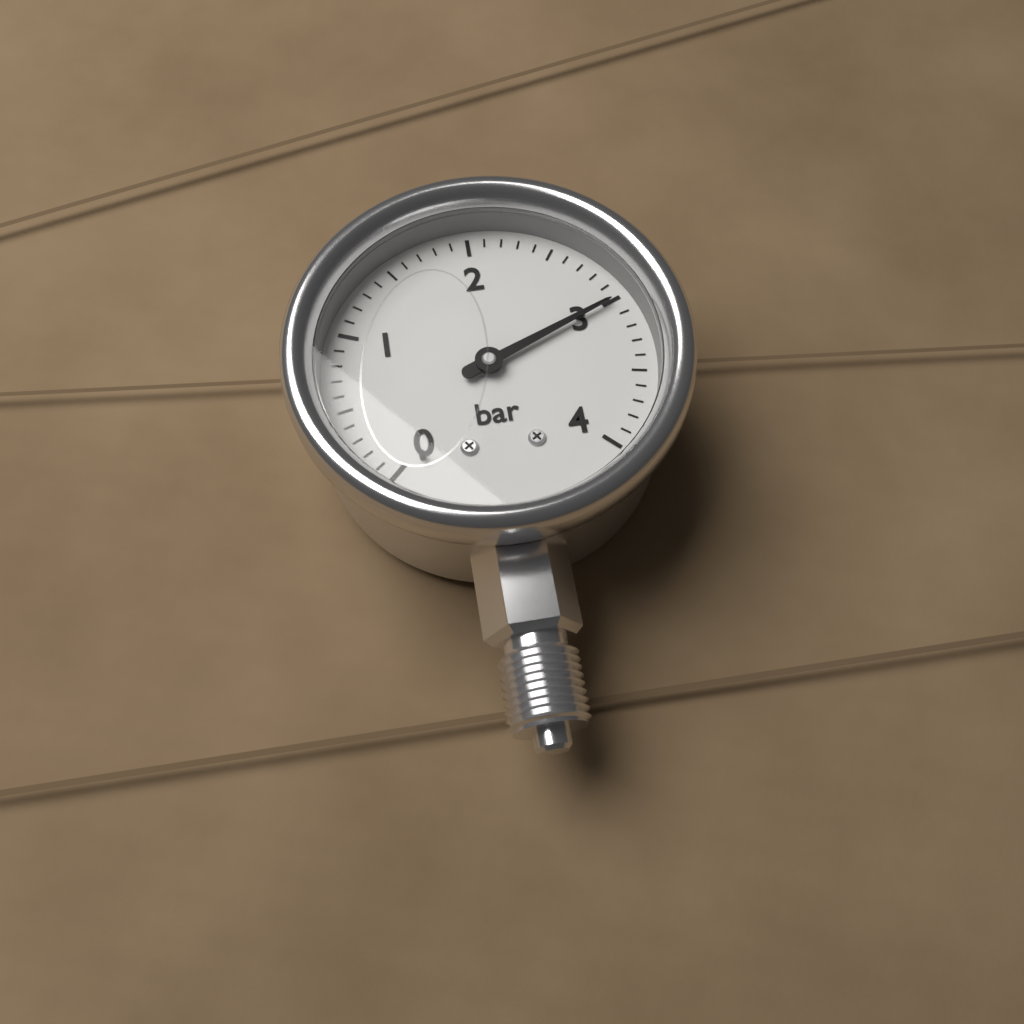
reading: 3.0 bar
